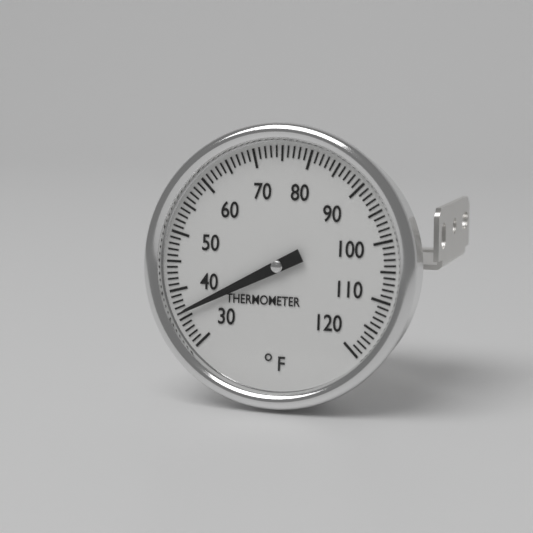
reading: 36 °F
